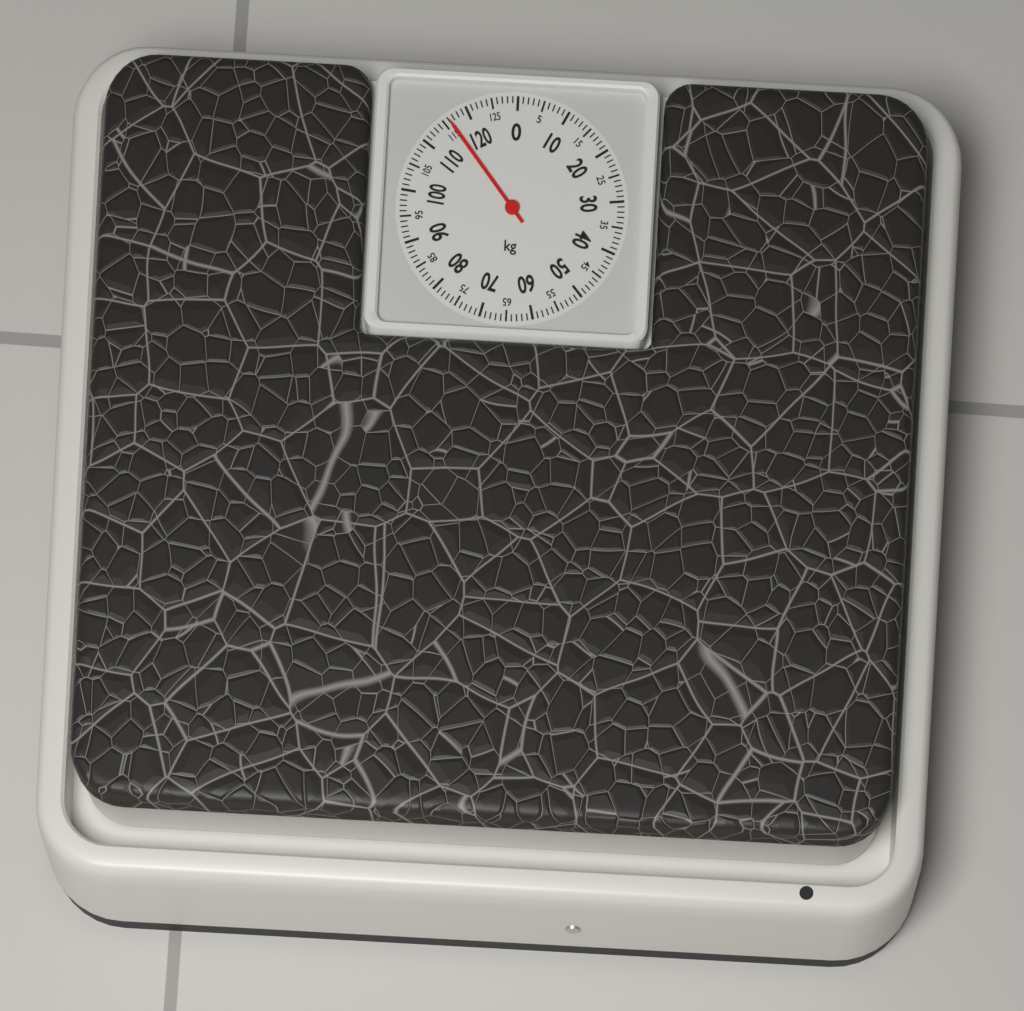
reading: 116 kg
